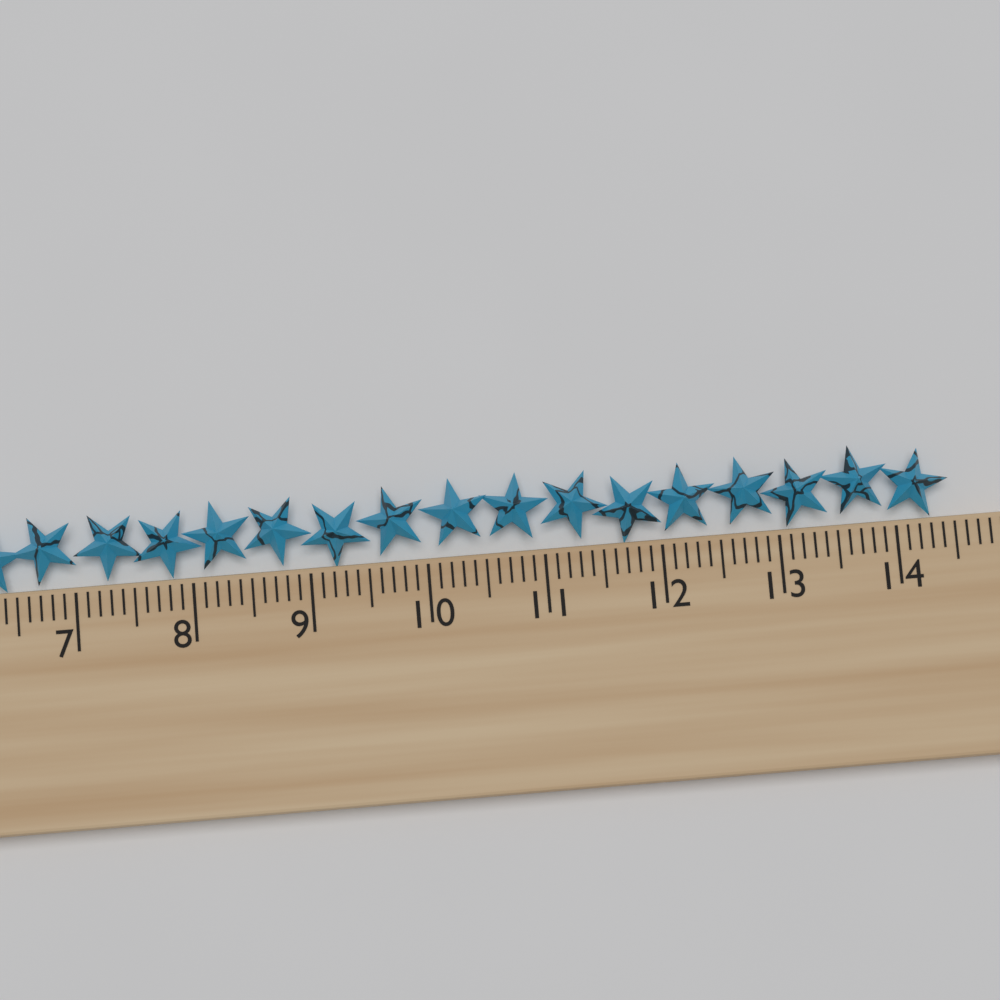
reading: 14.5 cm
